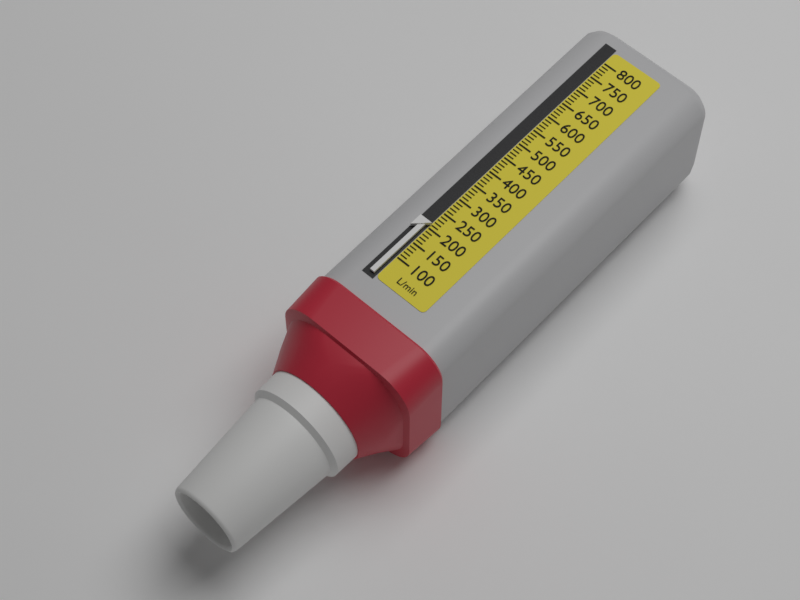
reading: 210 L/min
